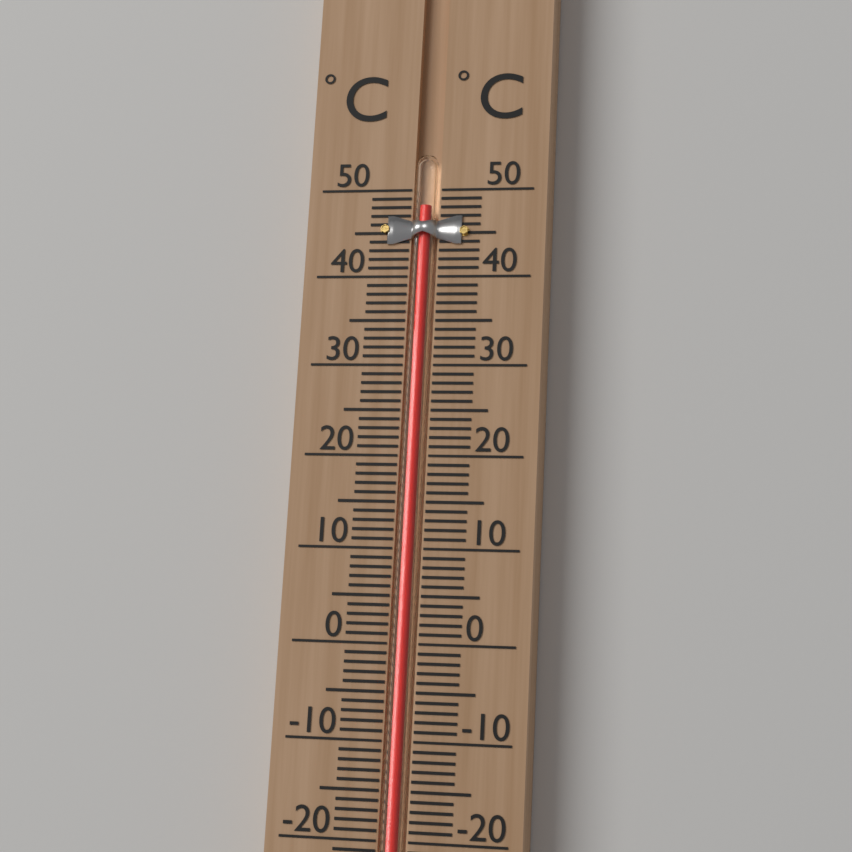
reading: 48 °C
